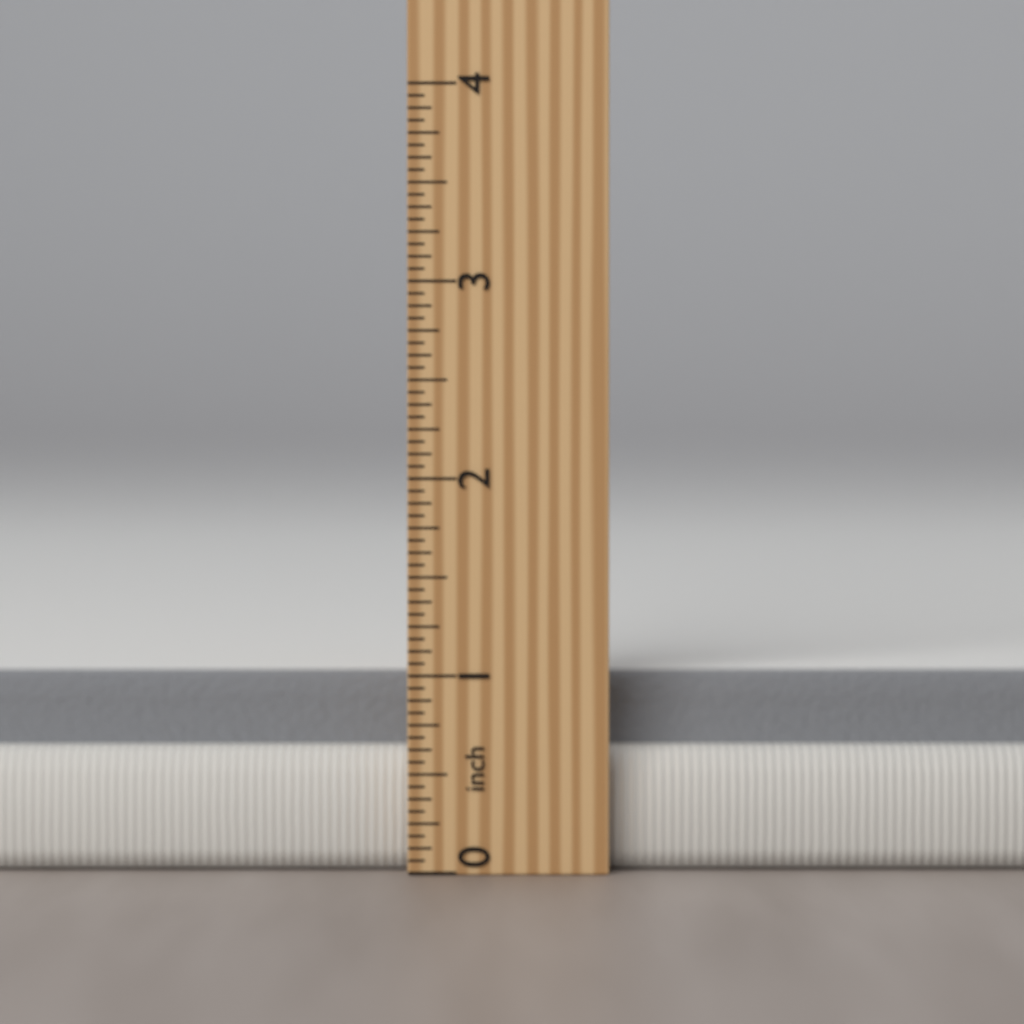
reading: 1.0000 inch
